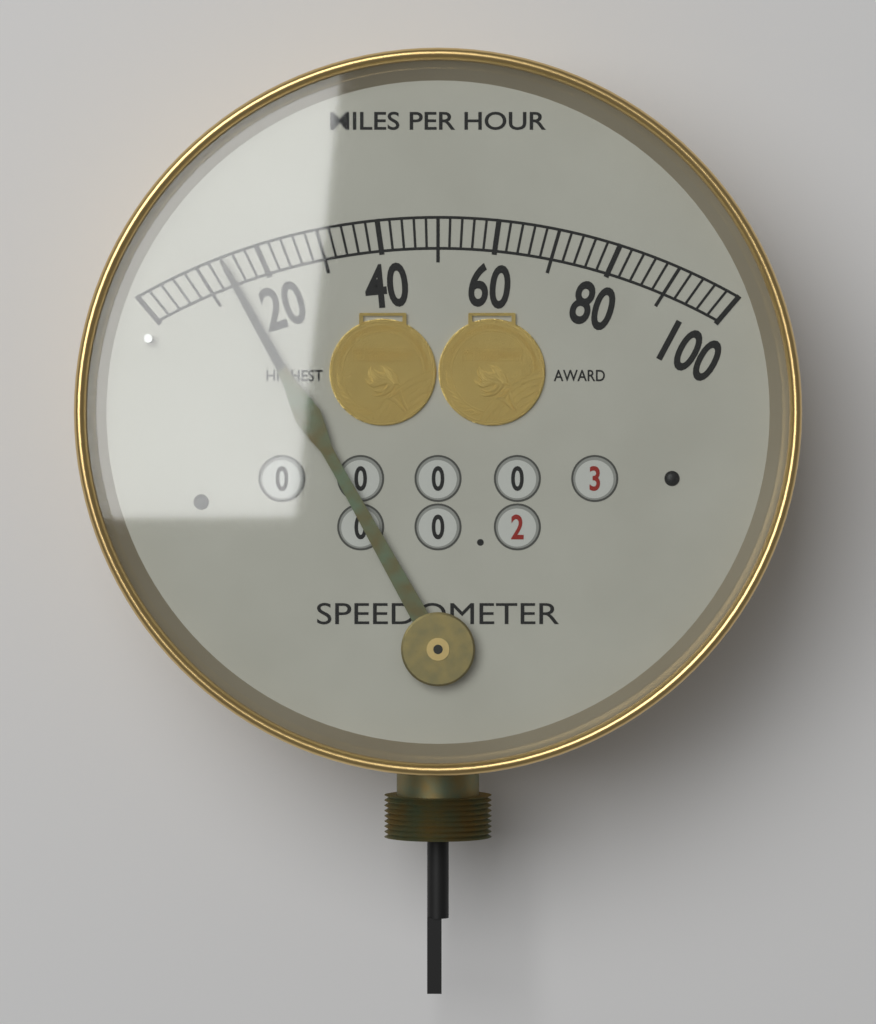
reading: 14 mph
